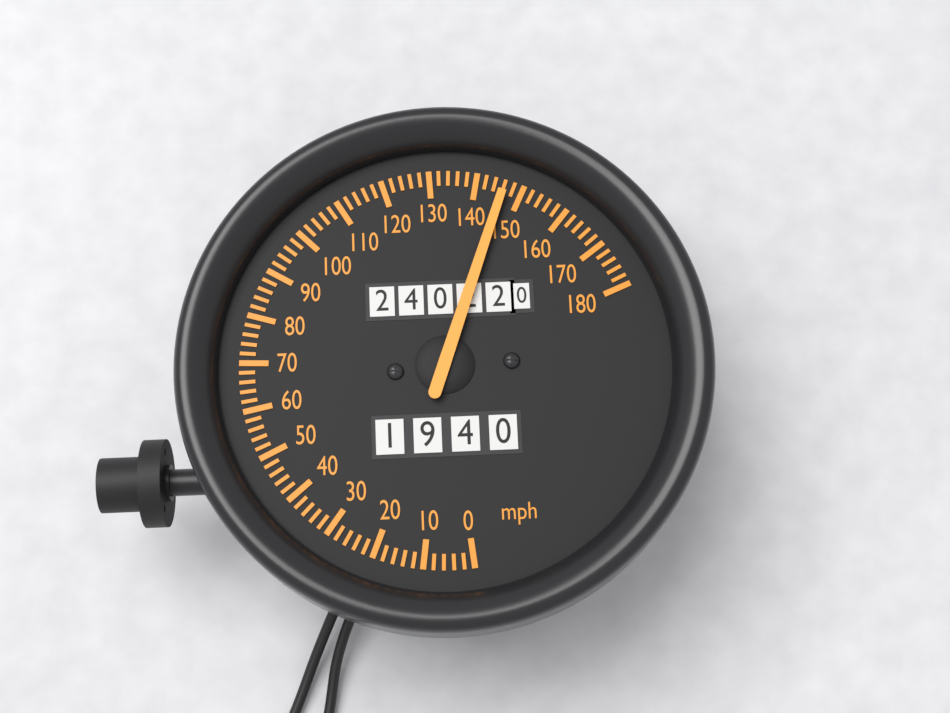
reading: 146 mph
